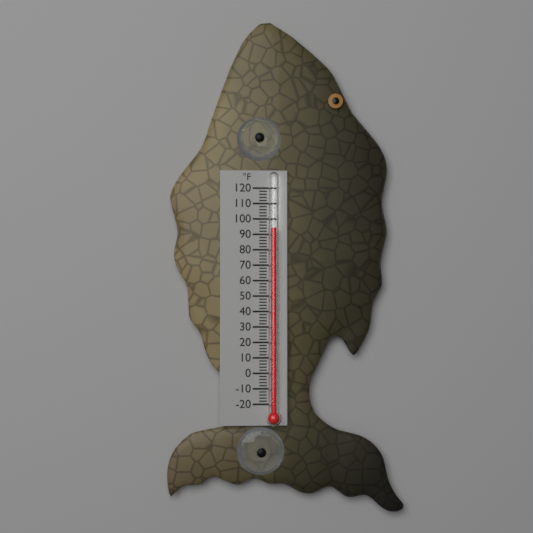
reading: 94 °F
